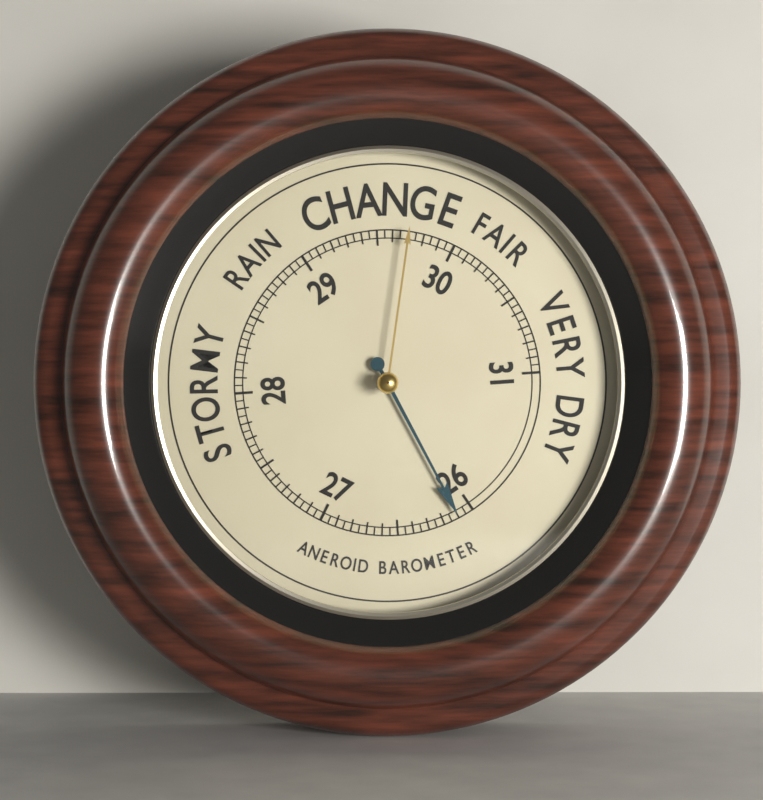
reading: 26.10 (no unit)
